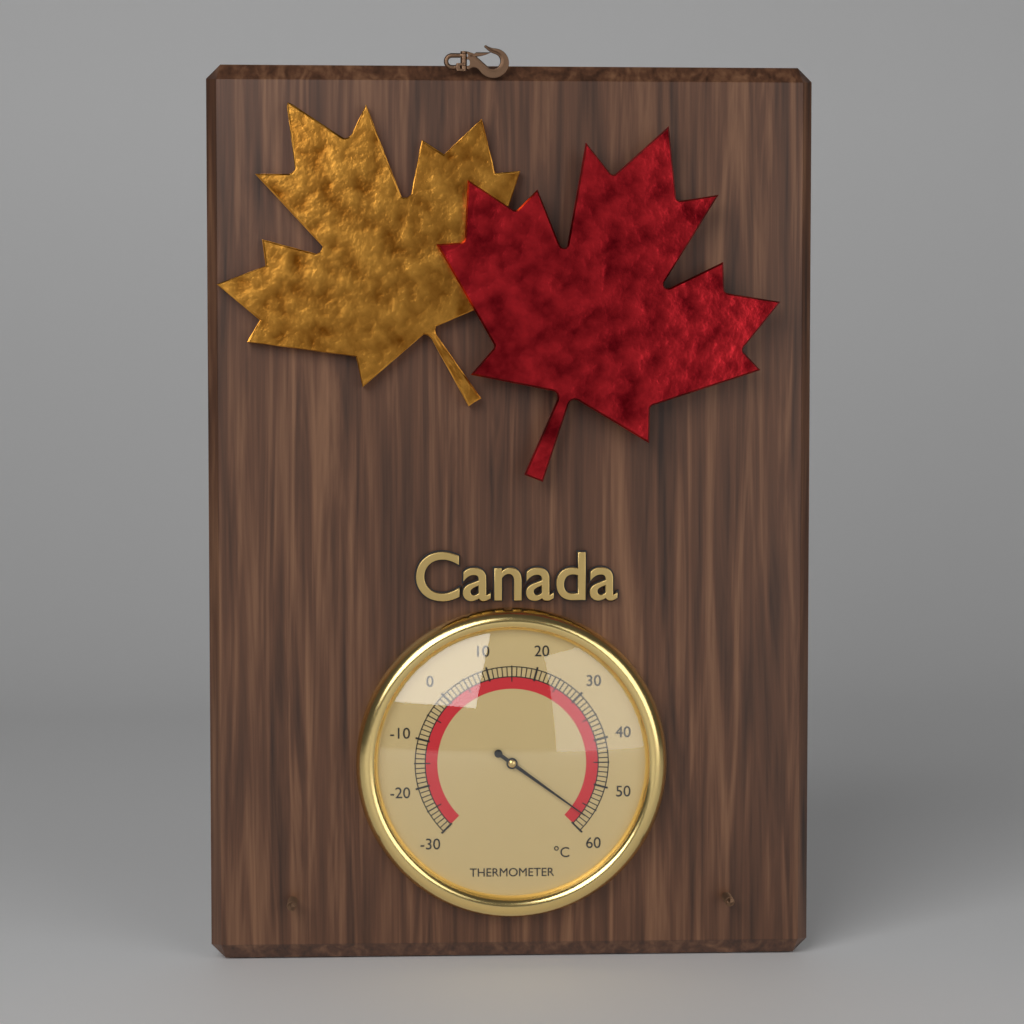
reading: 57 °C
